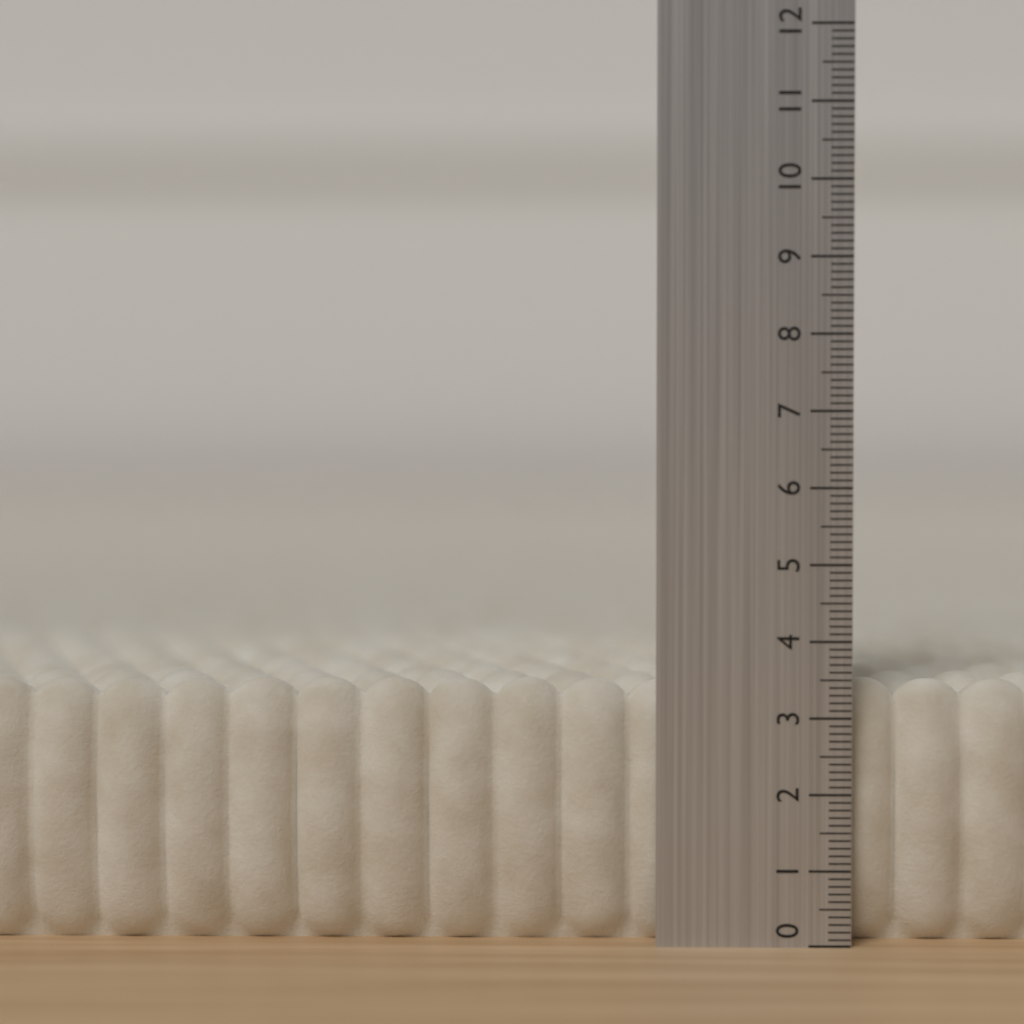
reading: 3.5 (no unit)
